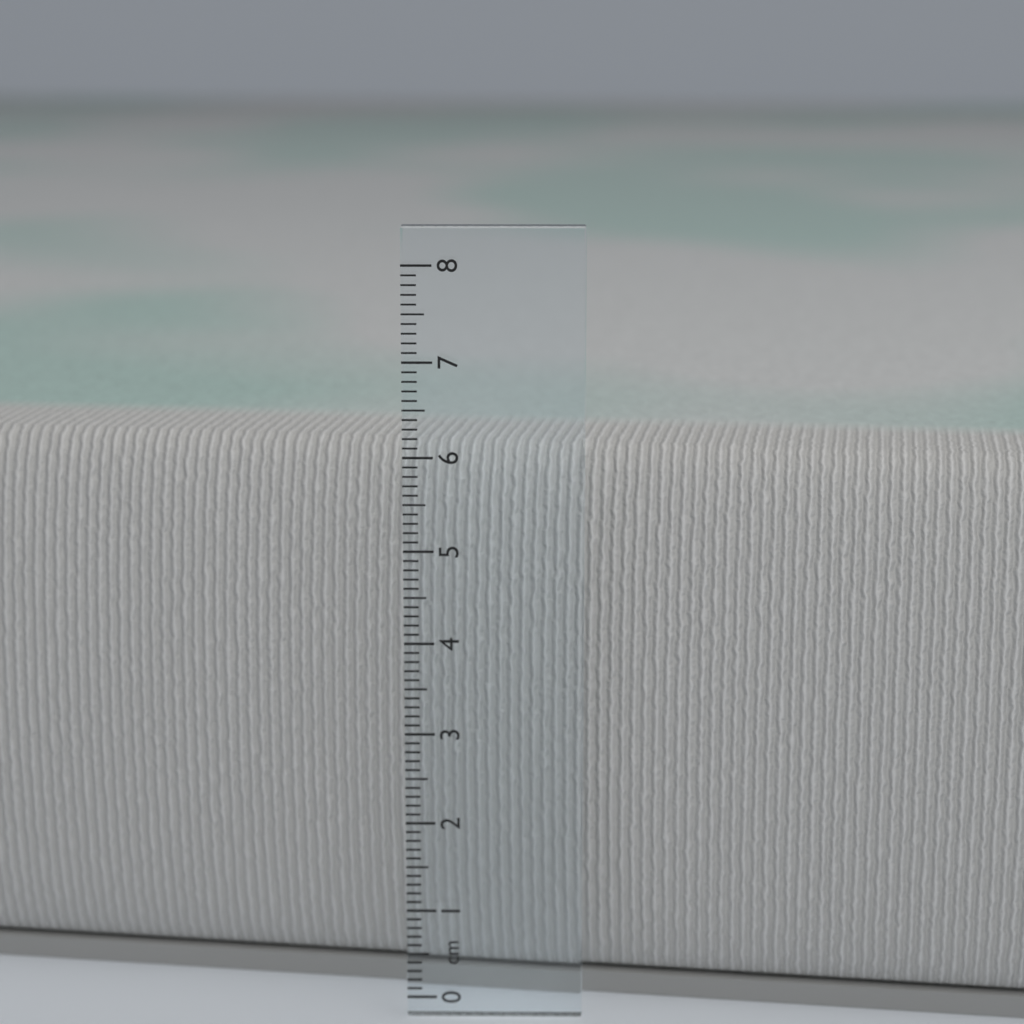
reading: 6.0 cm
